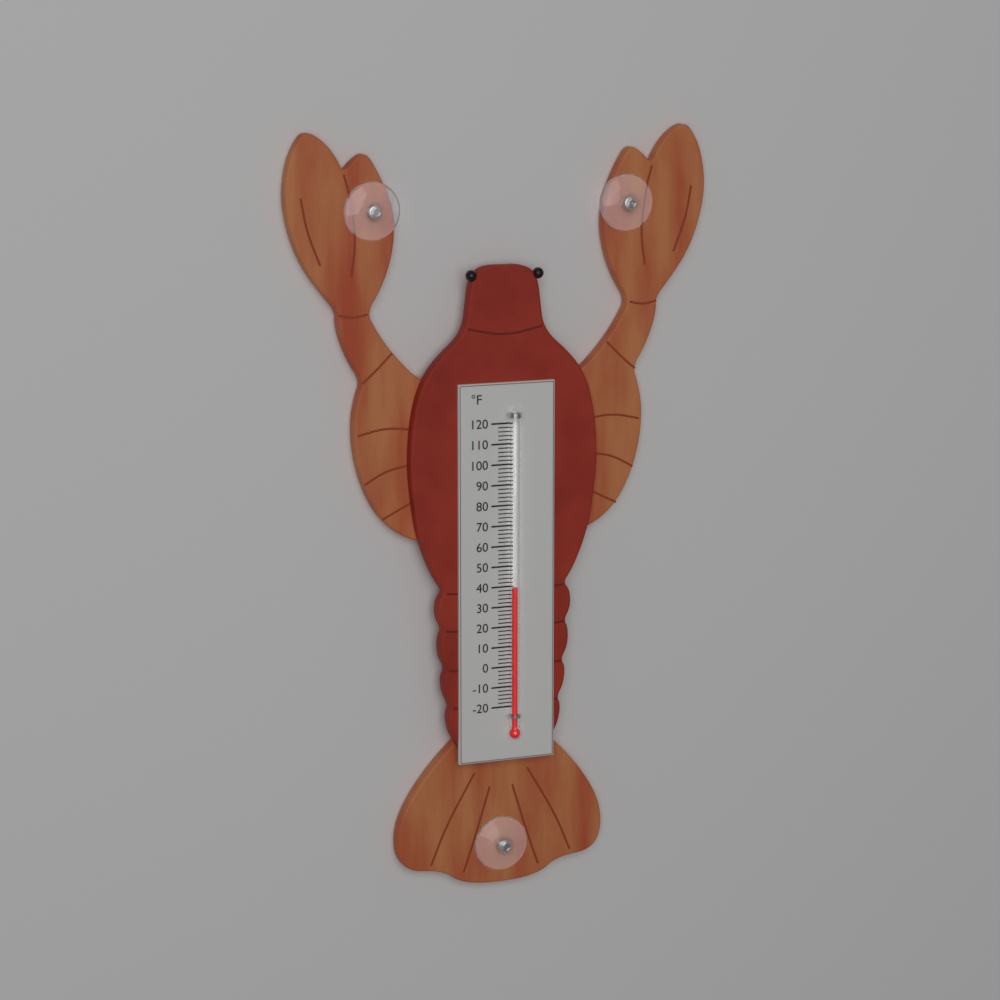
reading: 40 °F
